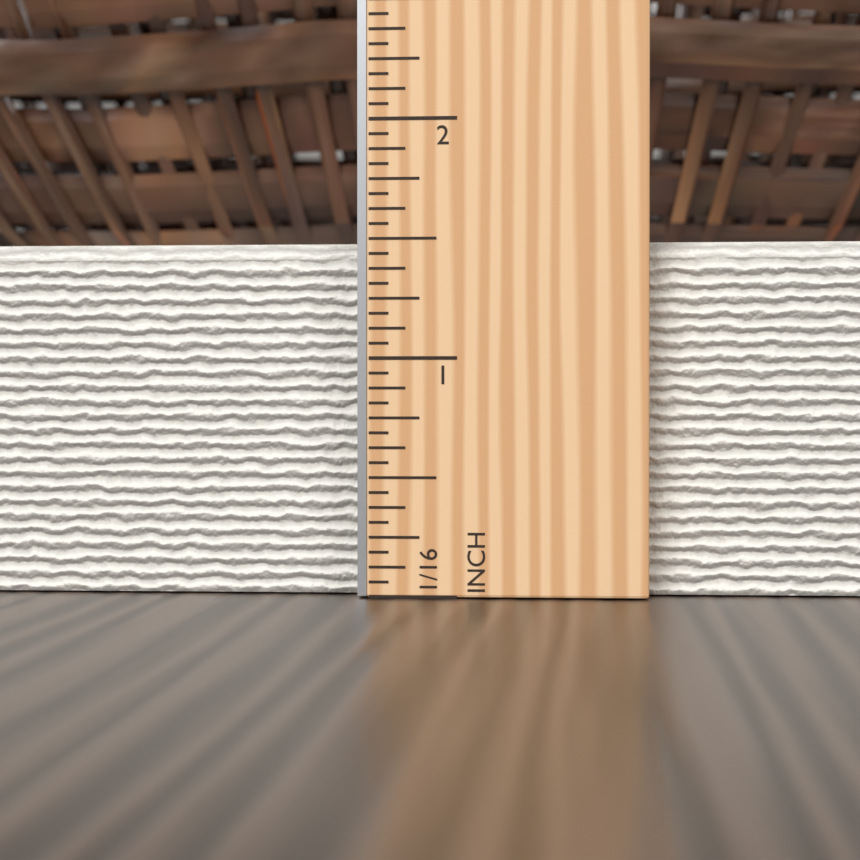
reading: 1.5000 in
